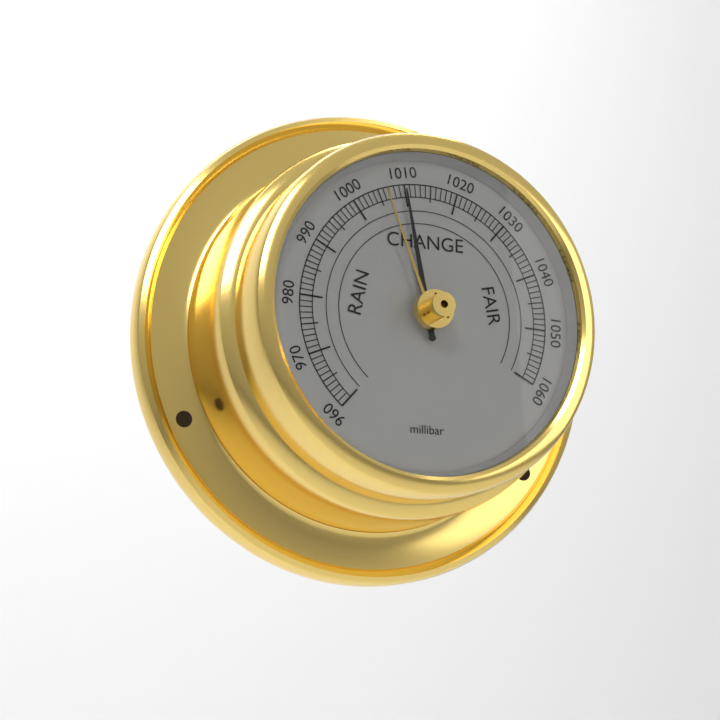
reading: 1010 millibar
